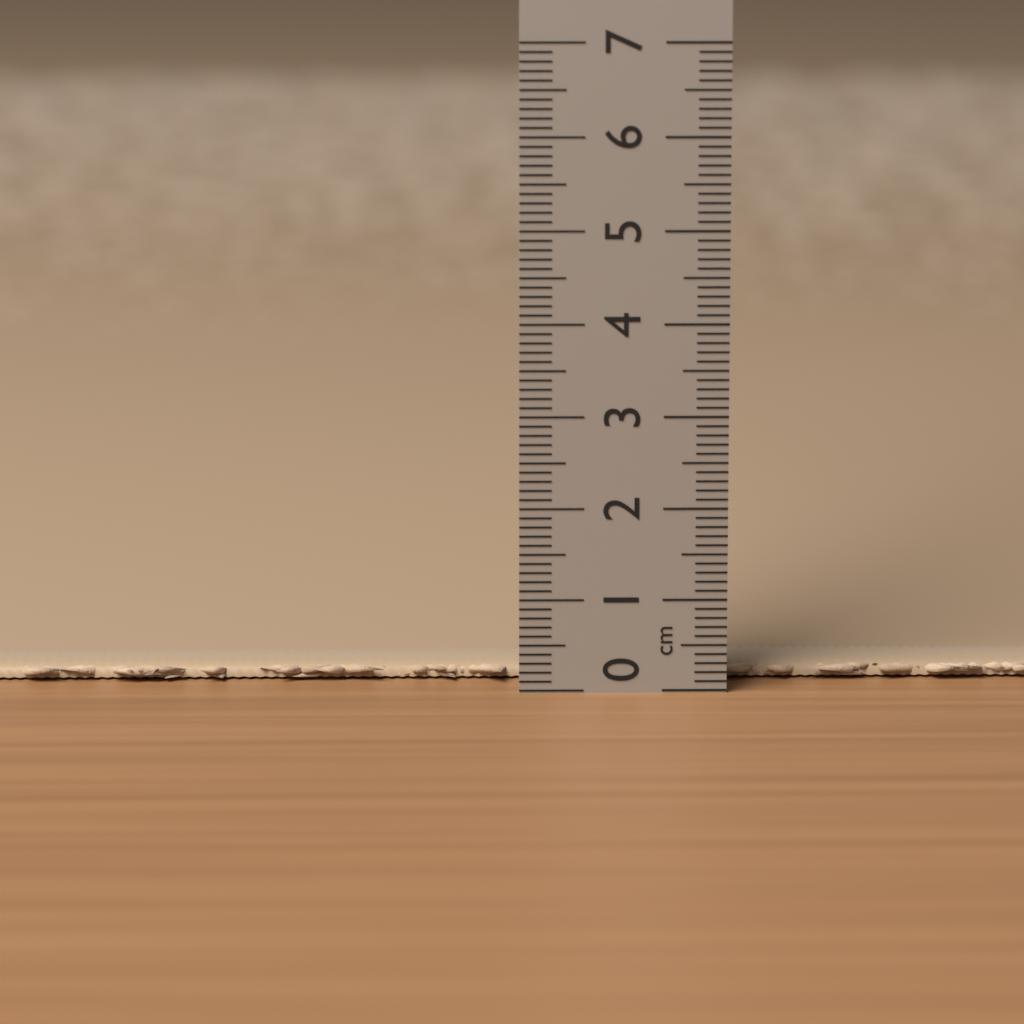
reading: 0.2 cm
